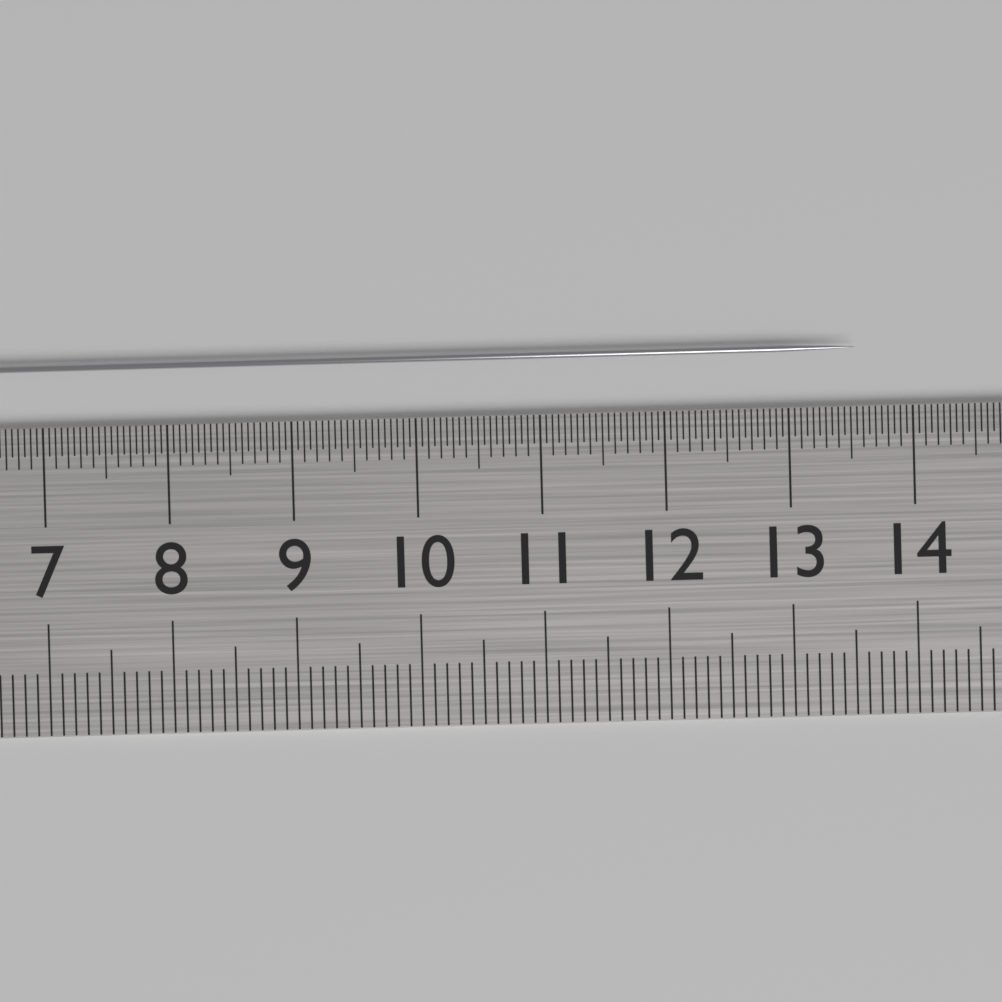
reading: 13.55 cm
